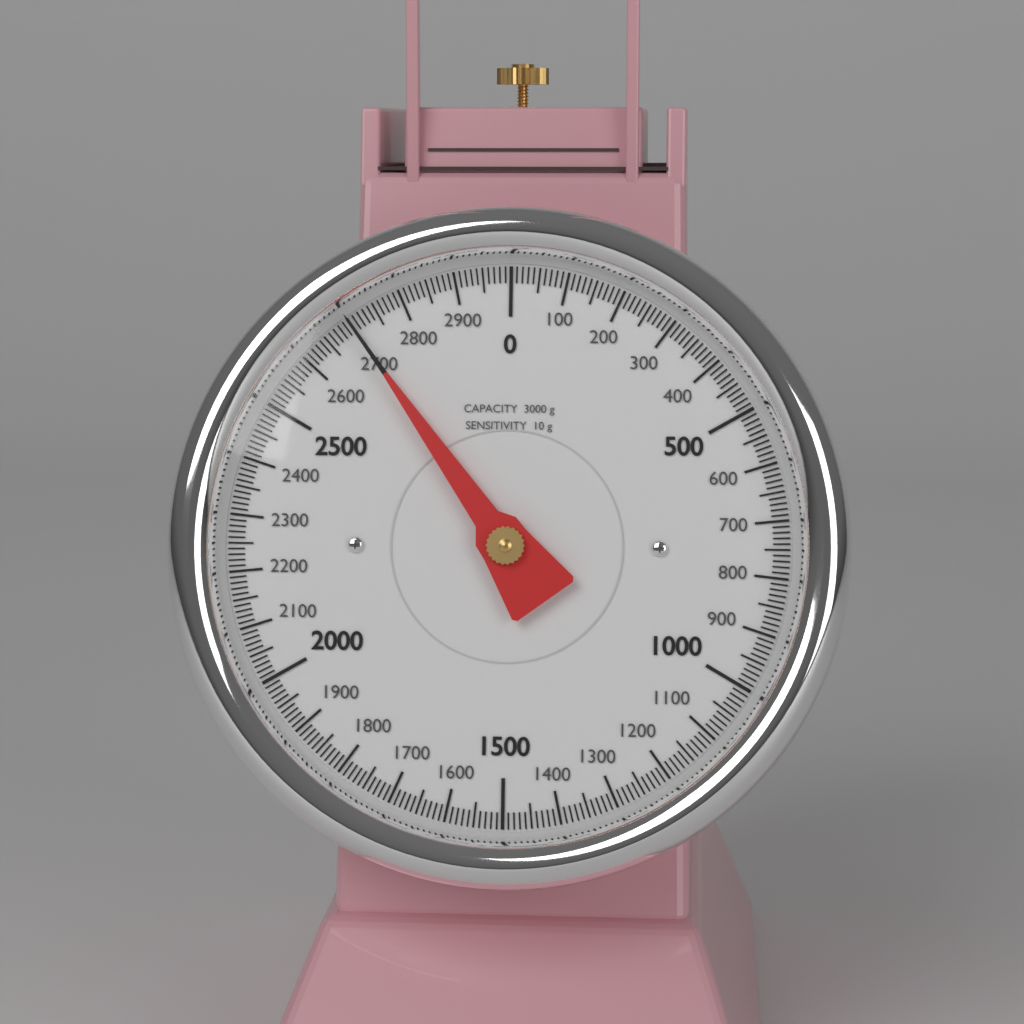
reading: 2700 g
